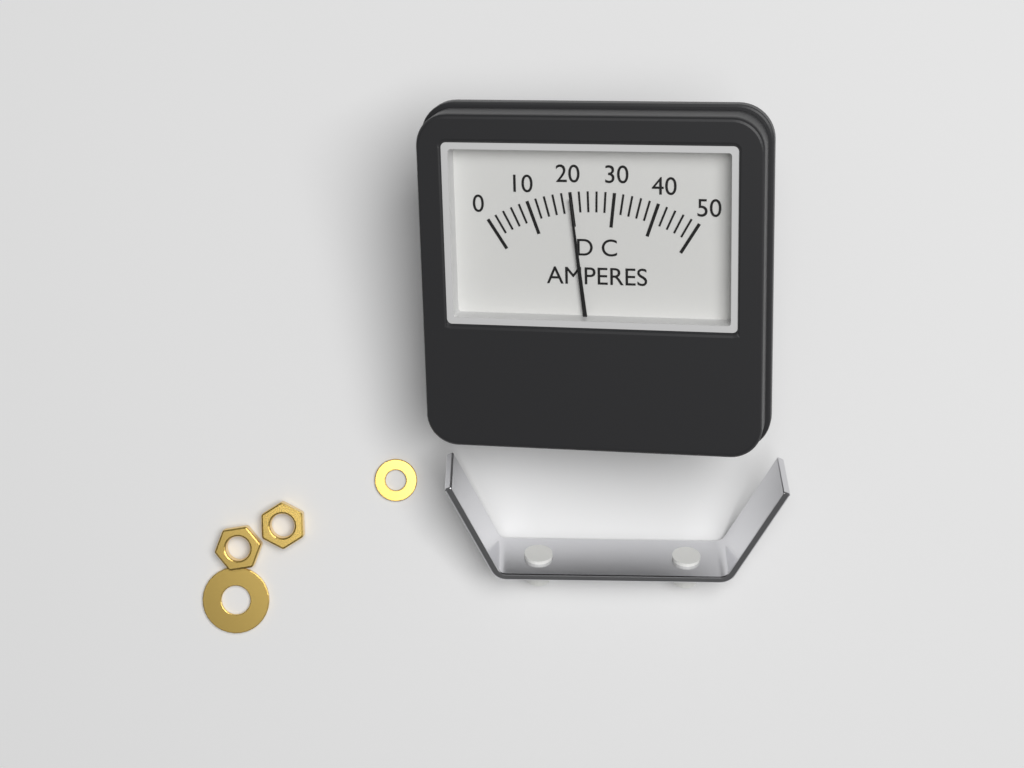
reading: 20 A
